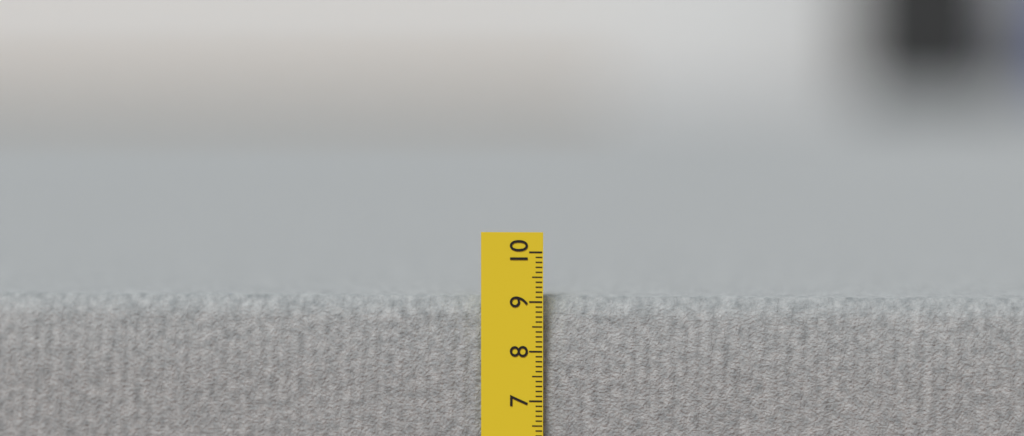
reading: 9.1 cm
